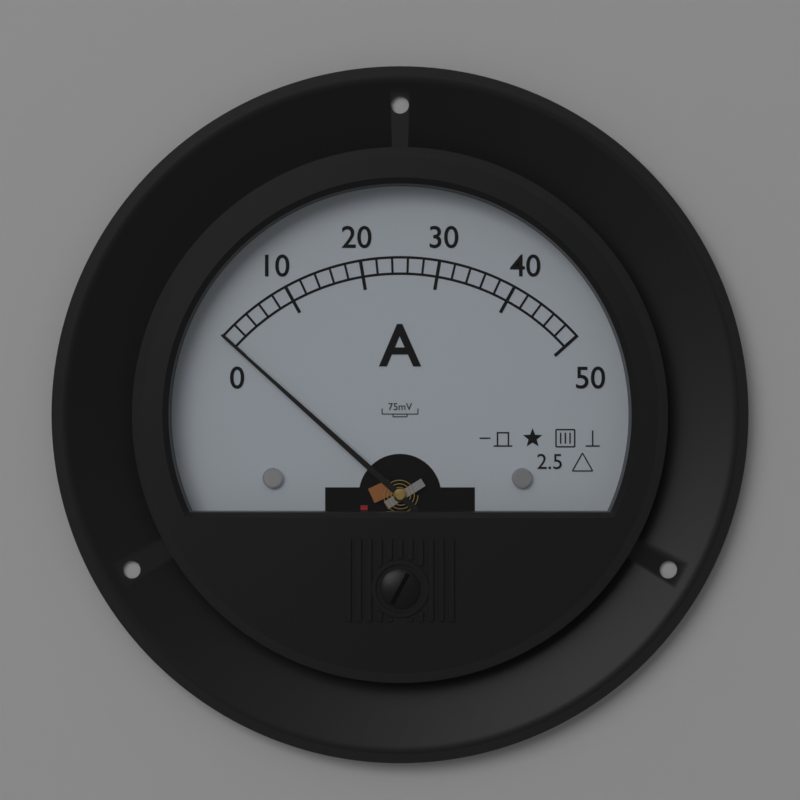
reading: 0 A
